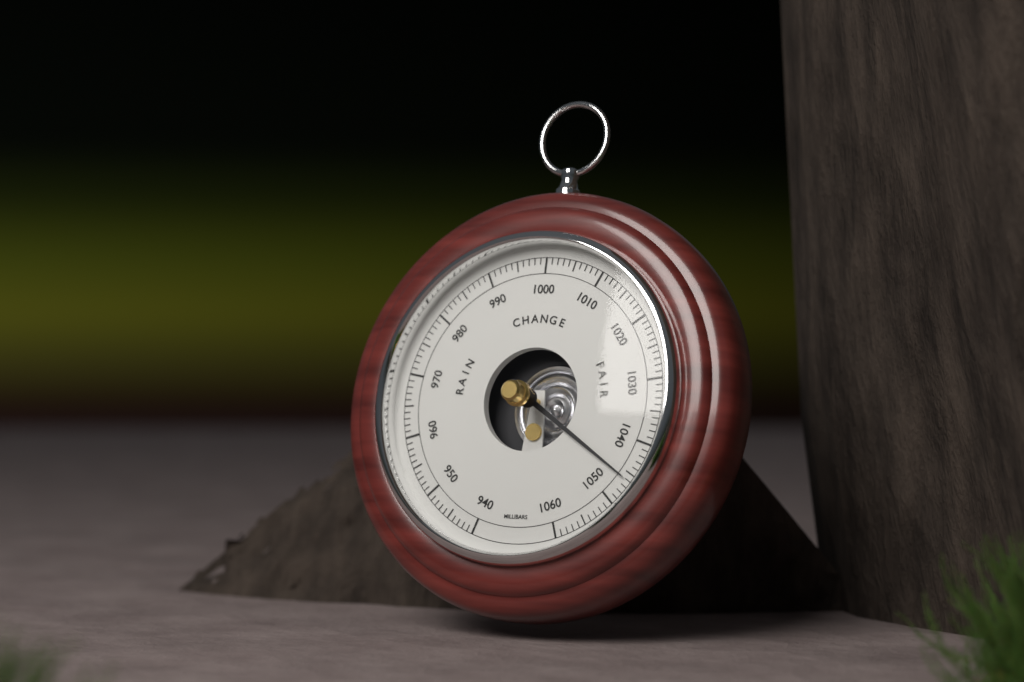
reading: 1046 mbar
